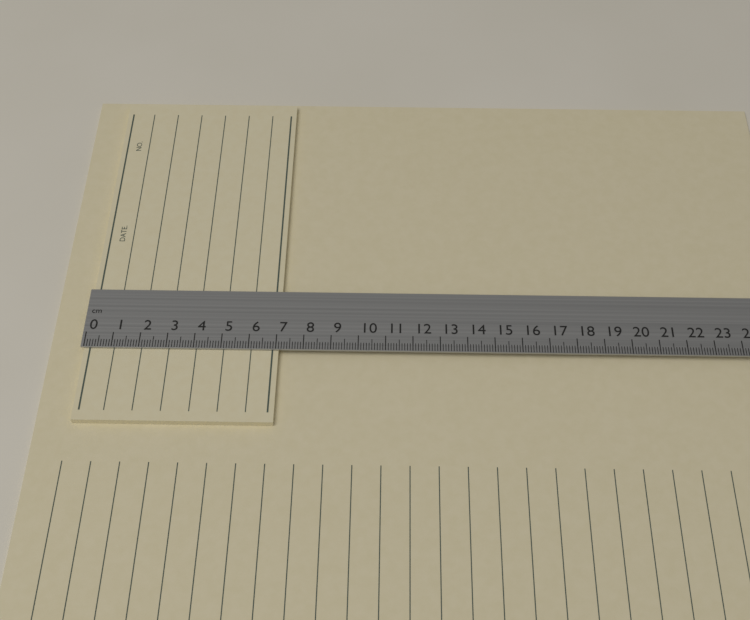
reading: 7.1 cm
